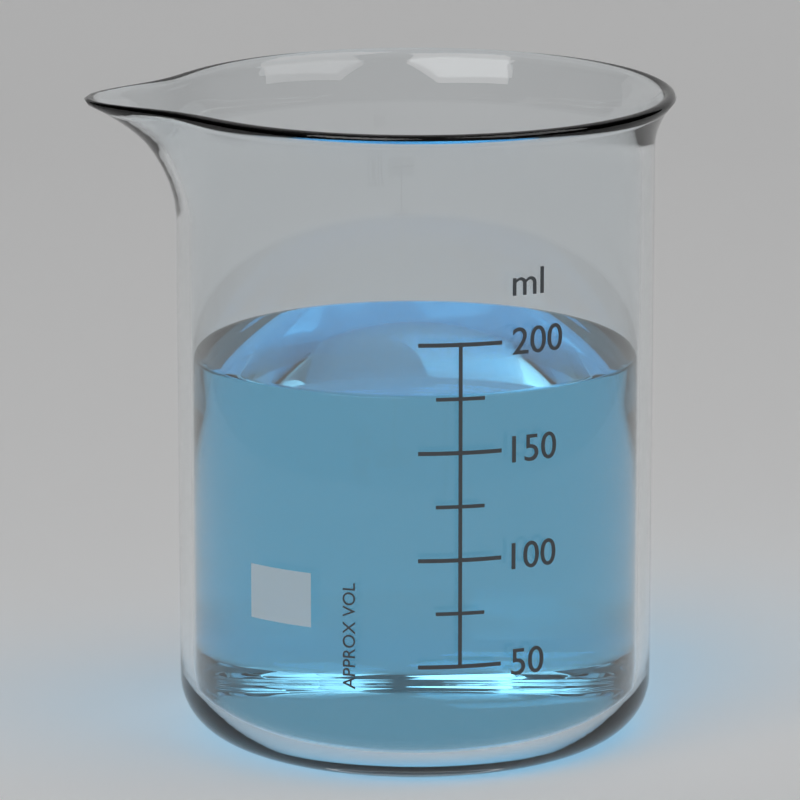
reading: 175 ml
